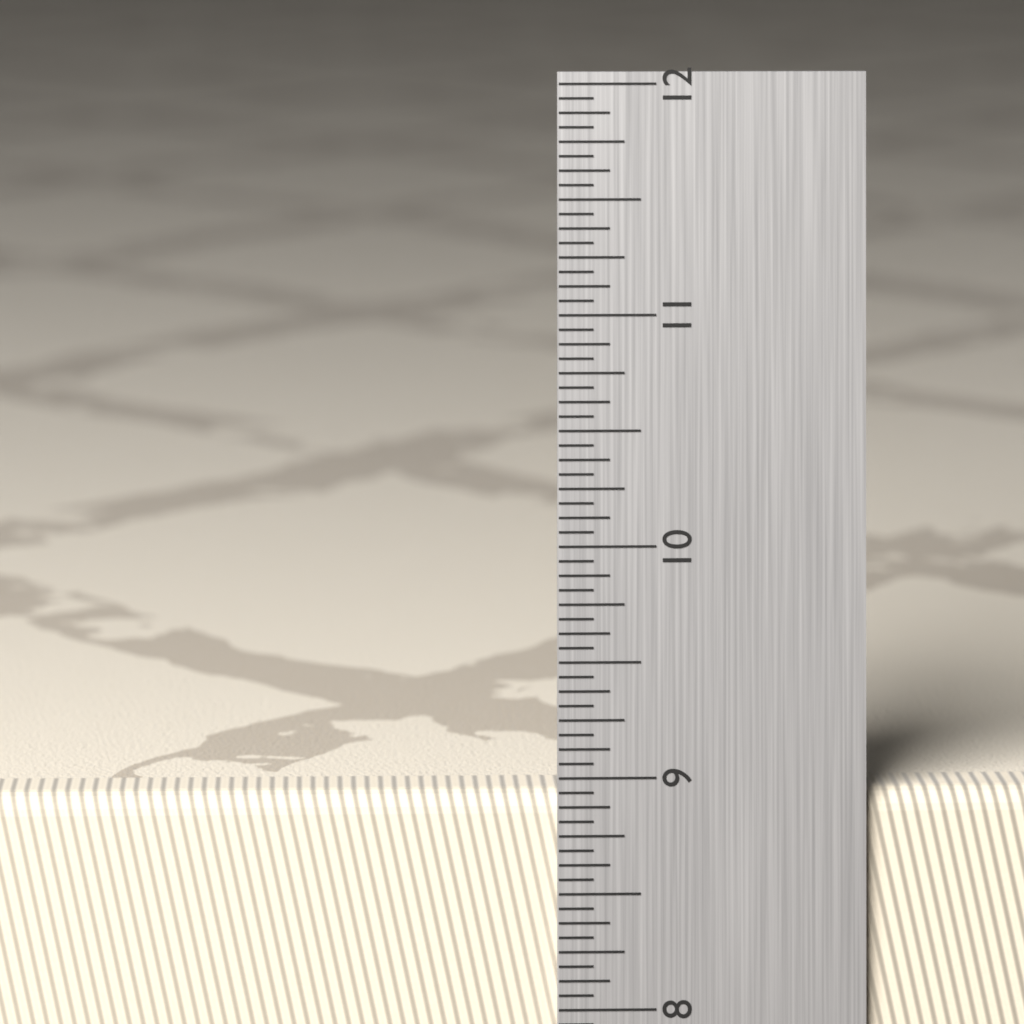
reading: 8.9375 in
